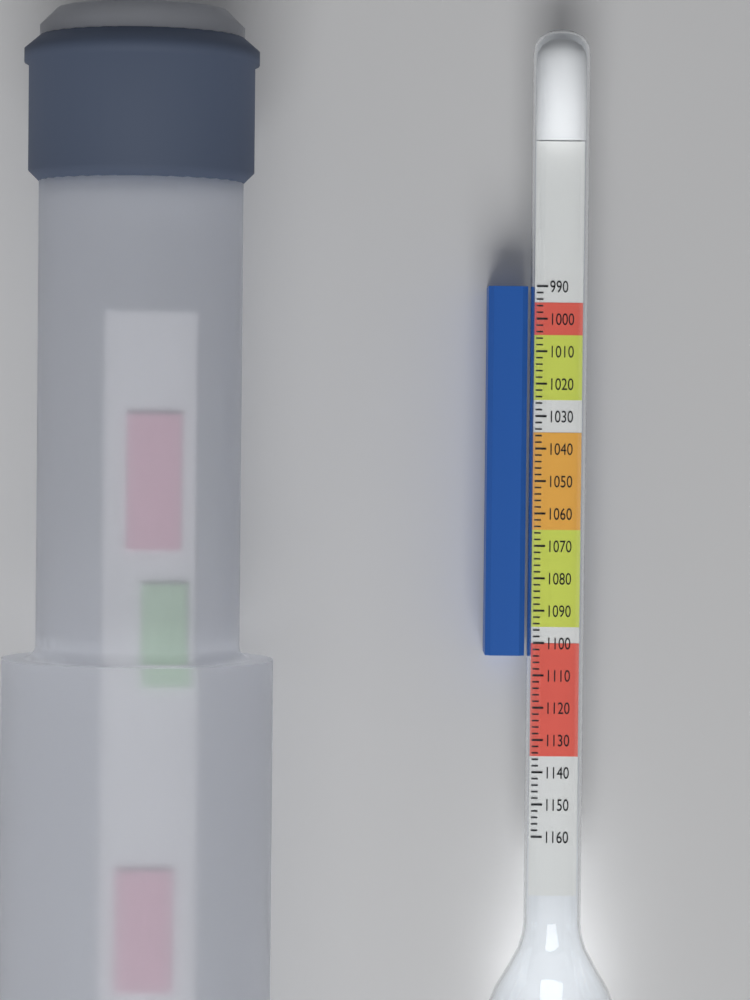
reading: 1104 (no unit)
